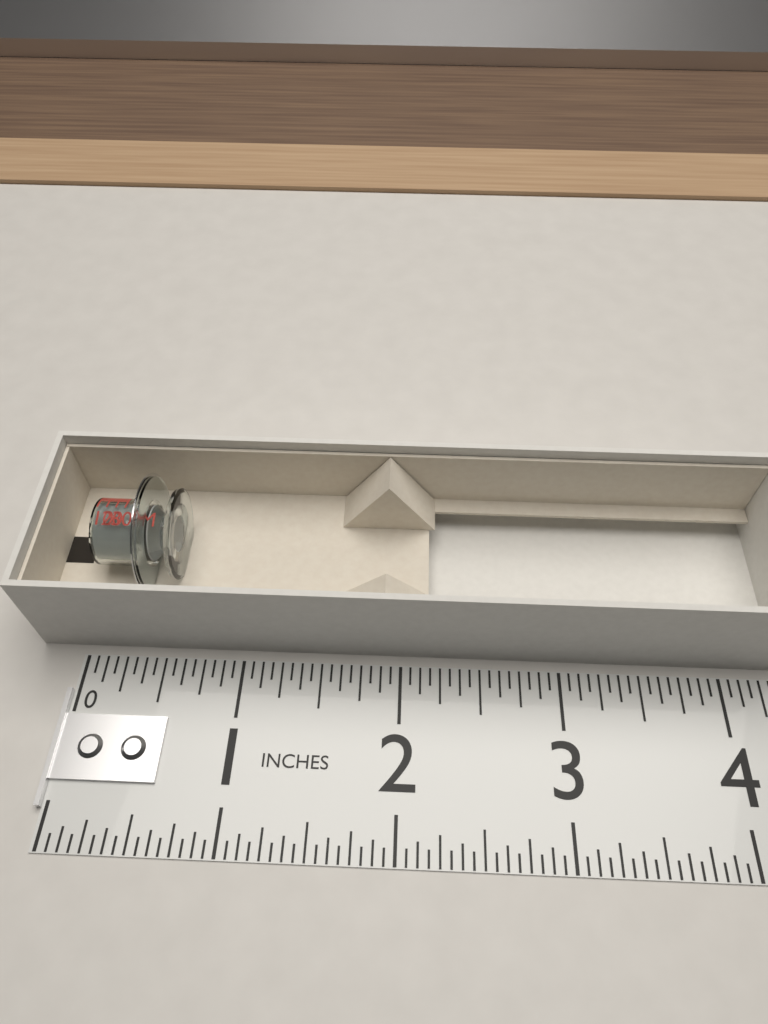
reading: 0.5625 in
